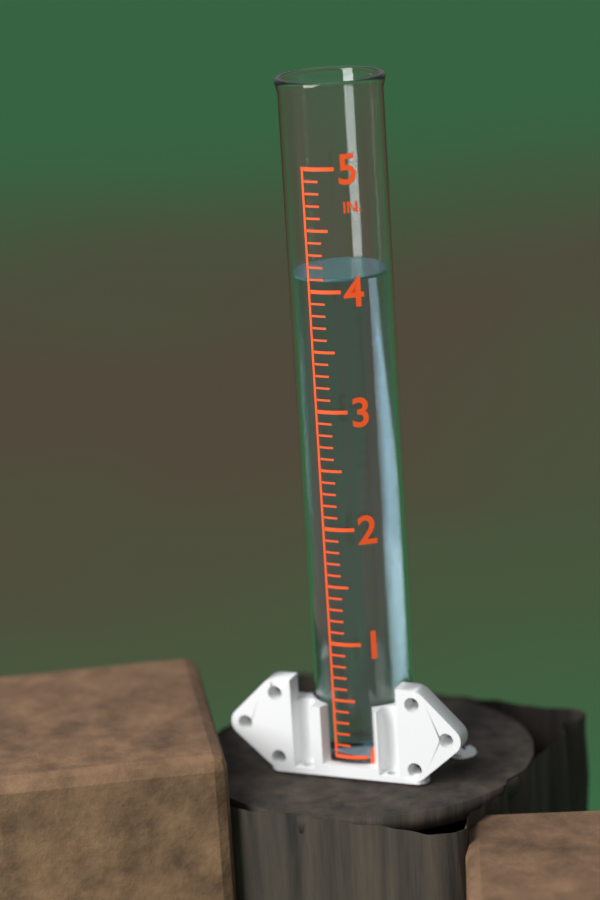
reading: 4.1 in
